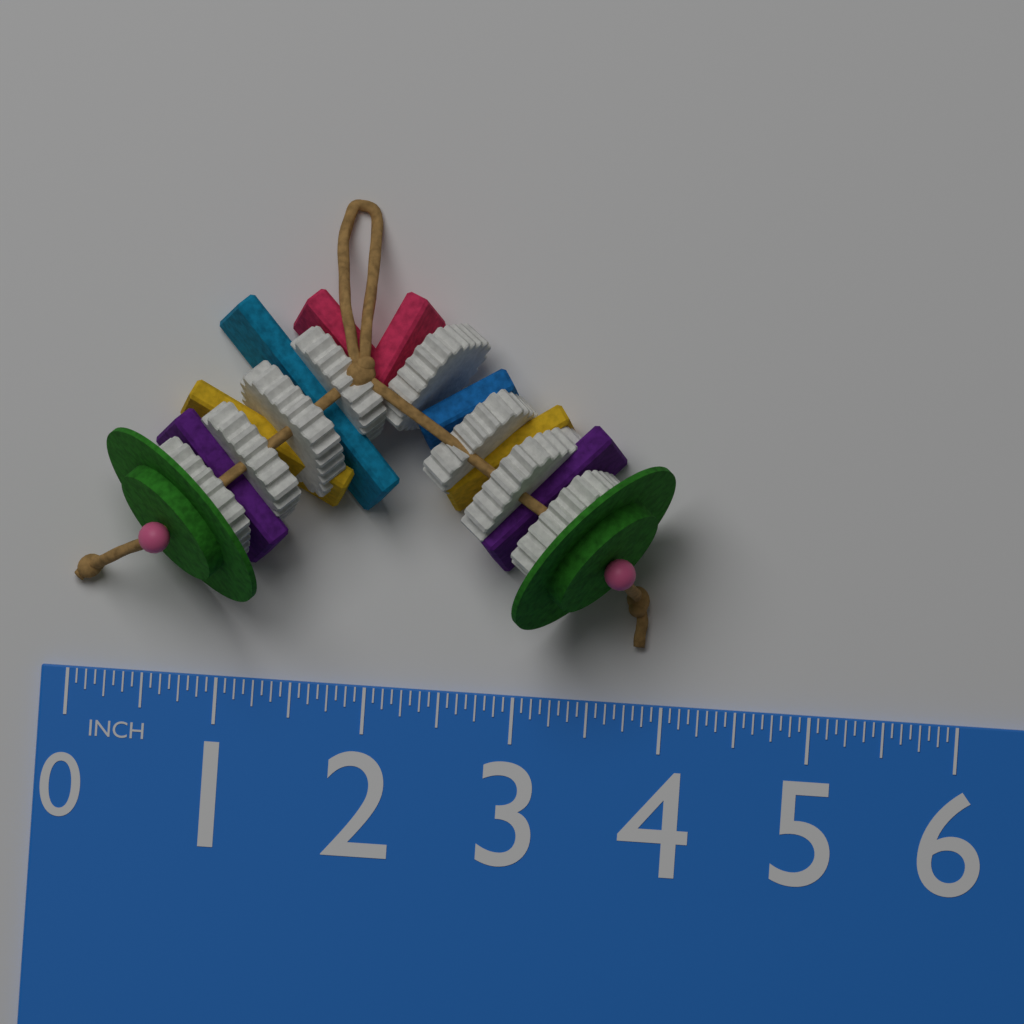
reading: 4.0000 in
